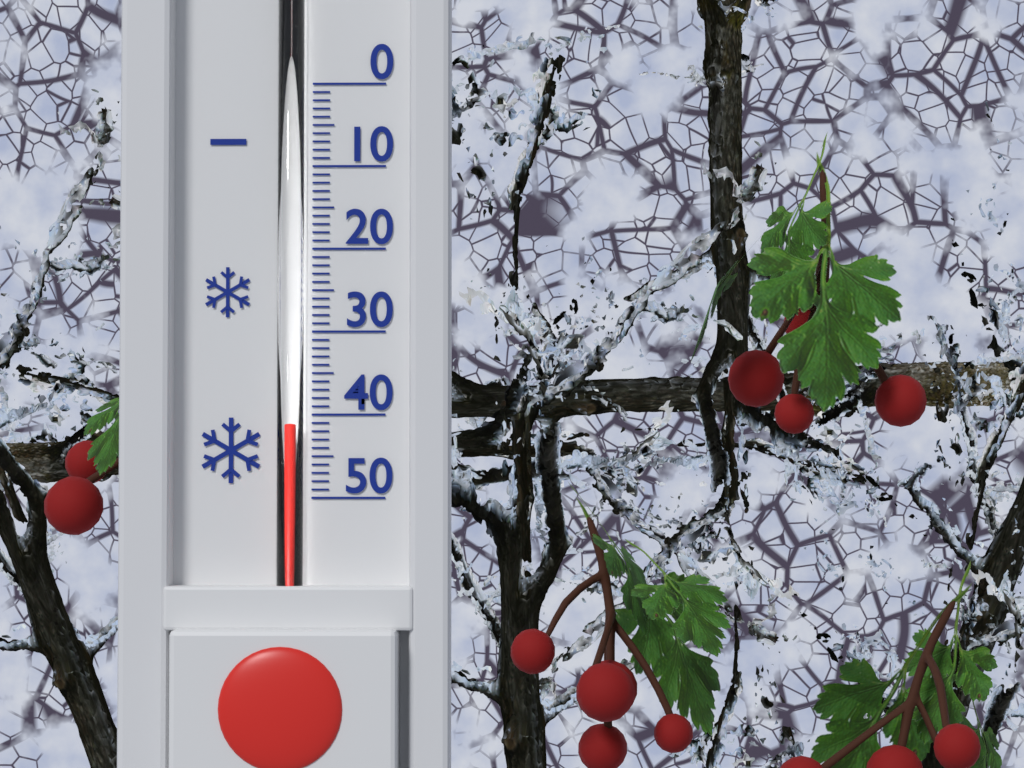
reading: 41 (no unit)
